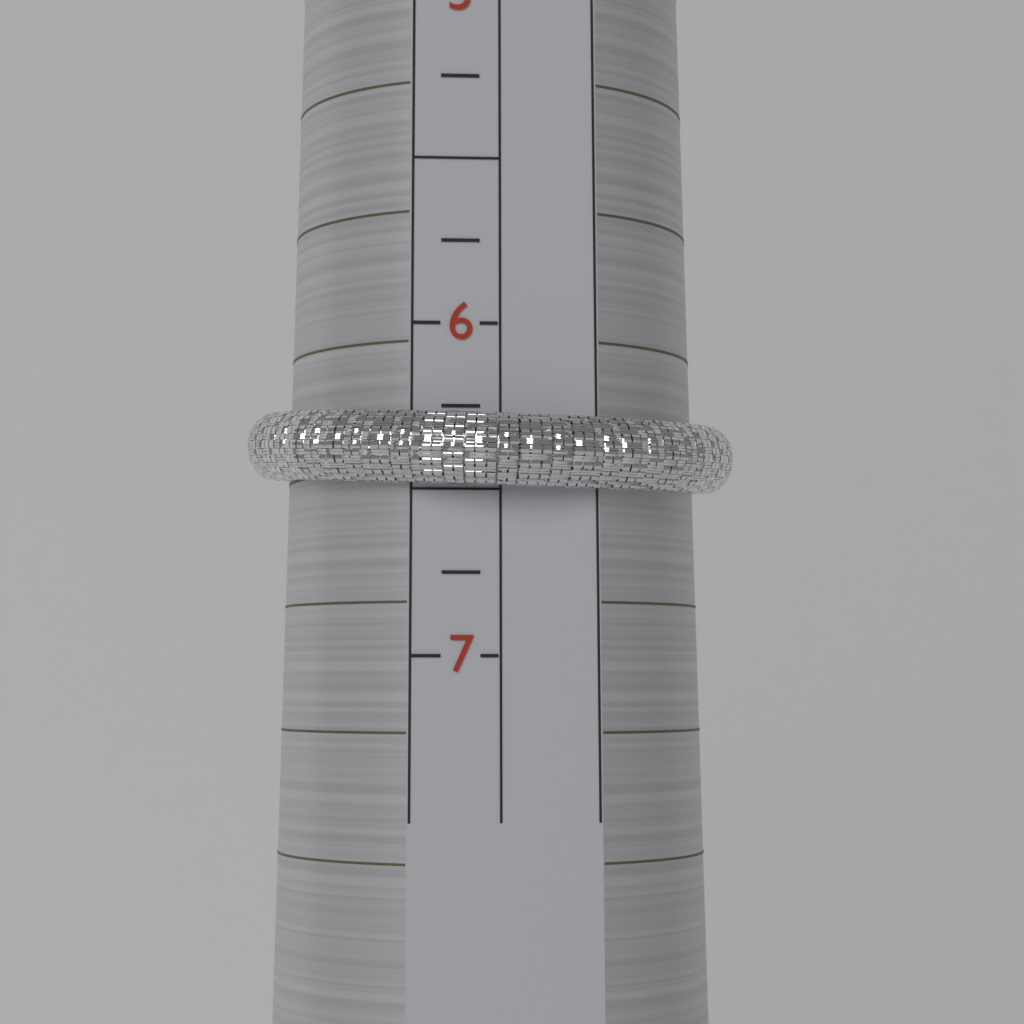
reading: 6.50 (no unit)
